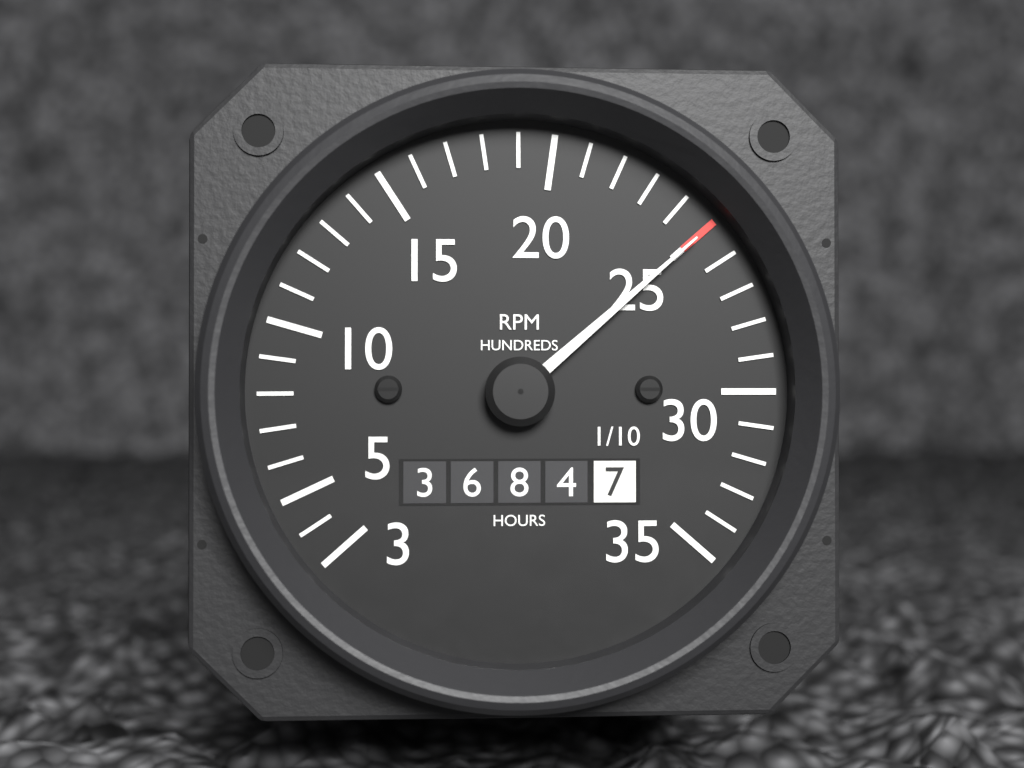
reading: 2500 RPM
